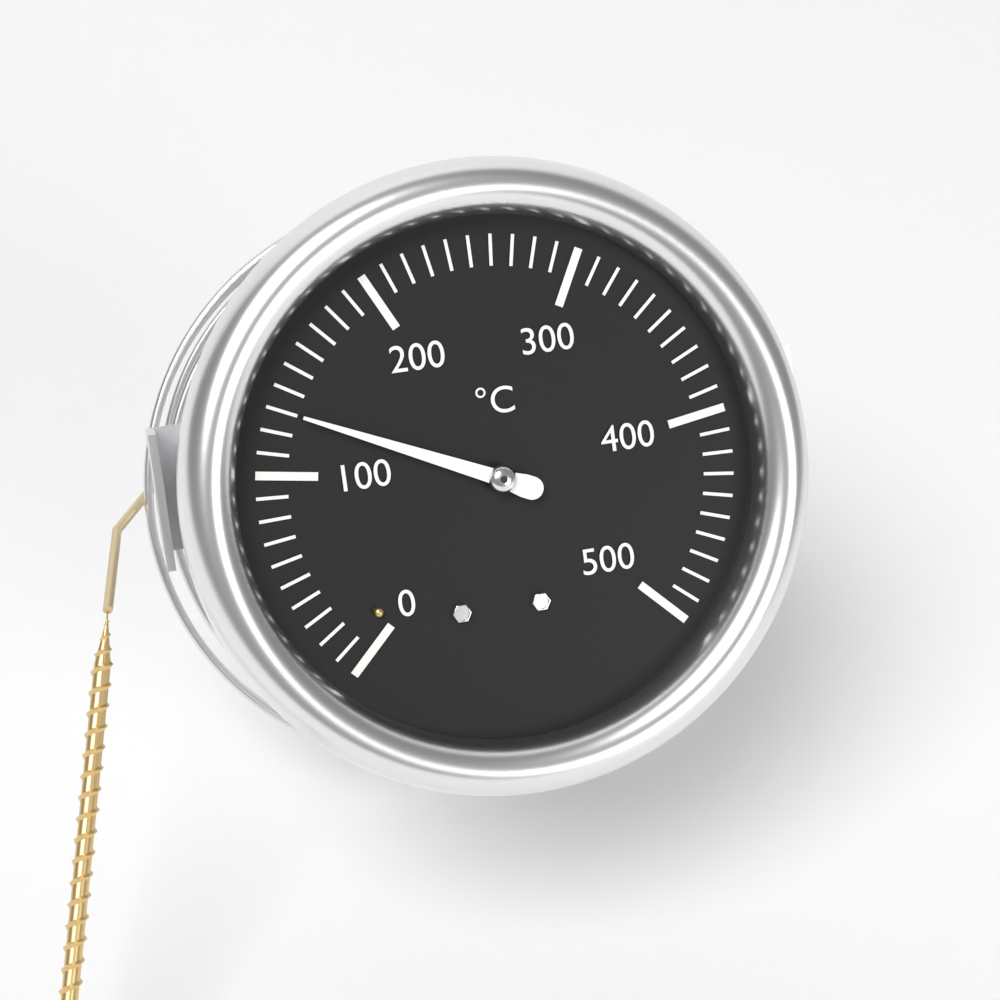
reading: 130 °C
